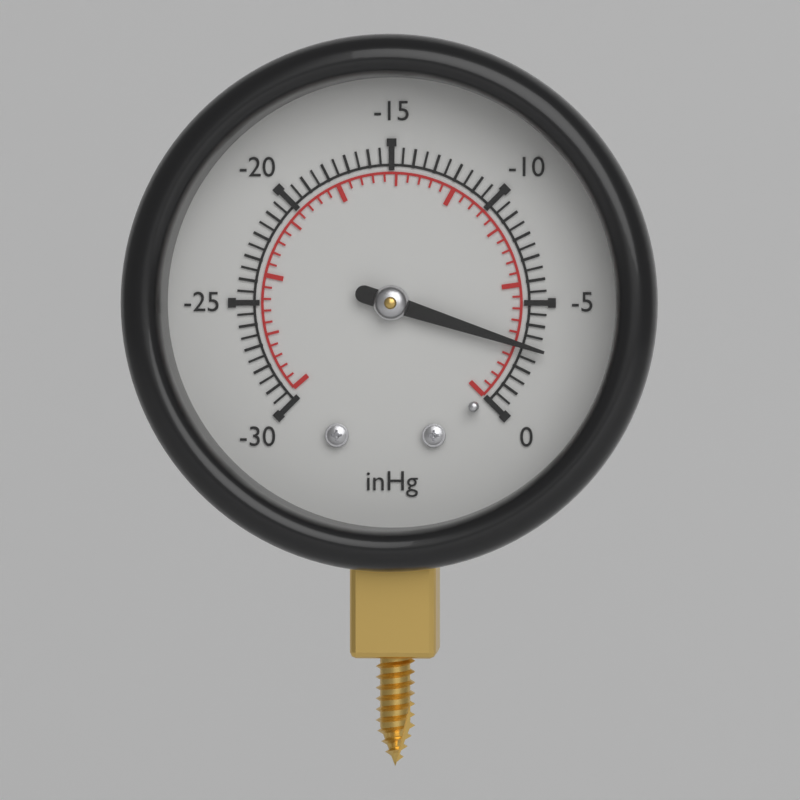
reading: -3.0 inHg
